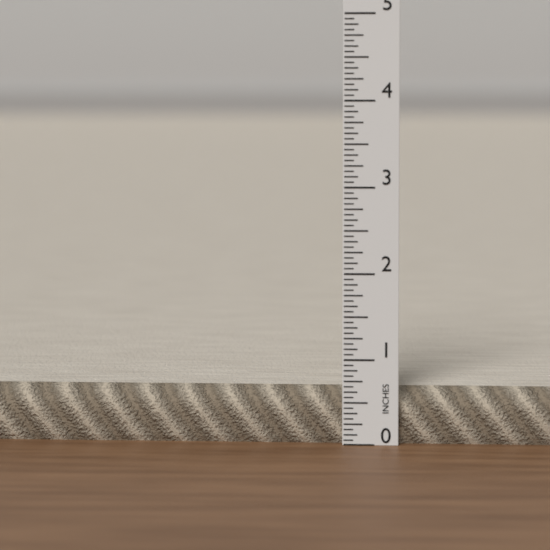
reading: 0.6250 in
